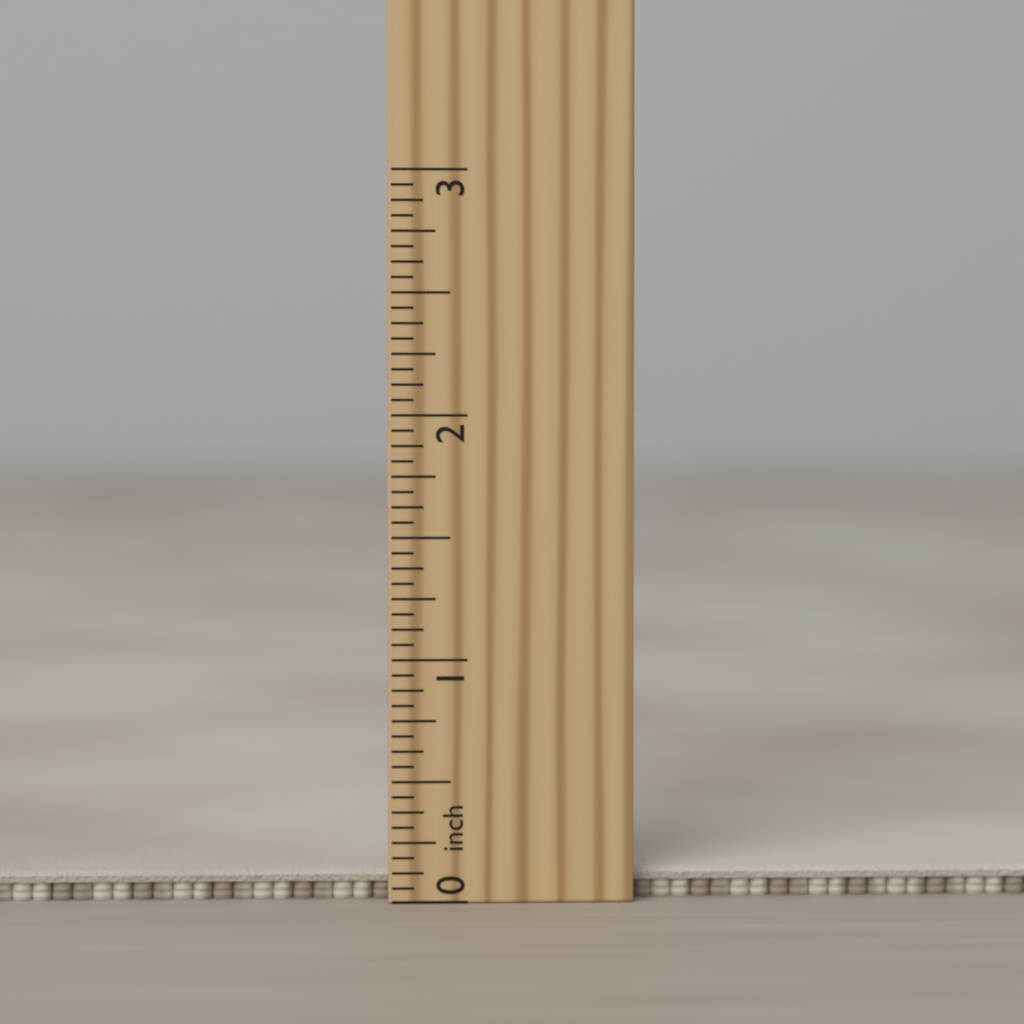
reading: 0.1250 inch
